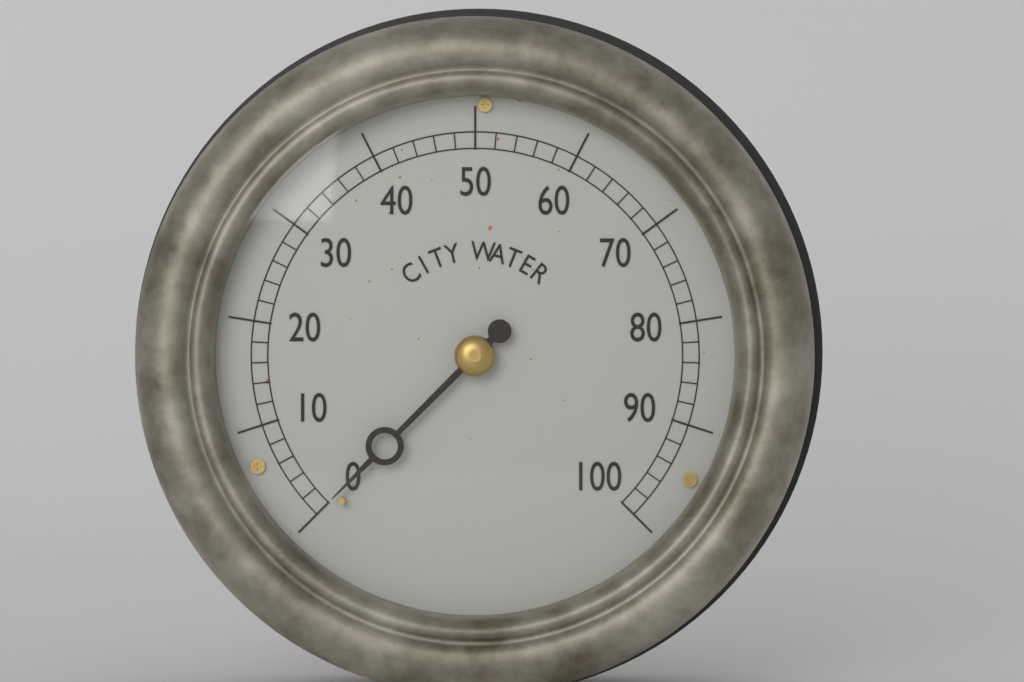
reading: 0 (no unit)
